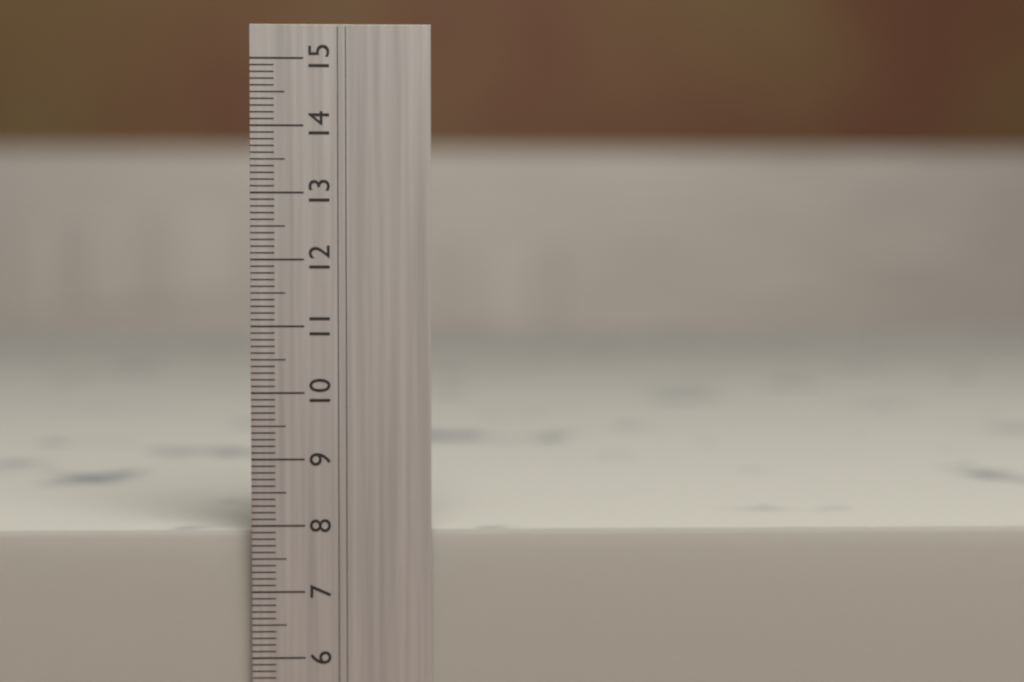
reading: 7.9 cm
